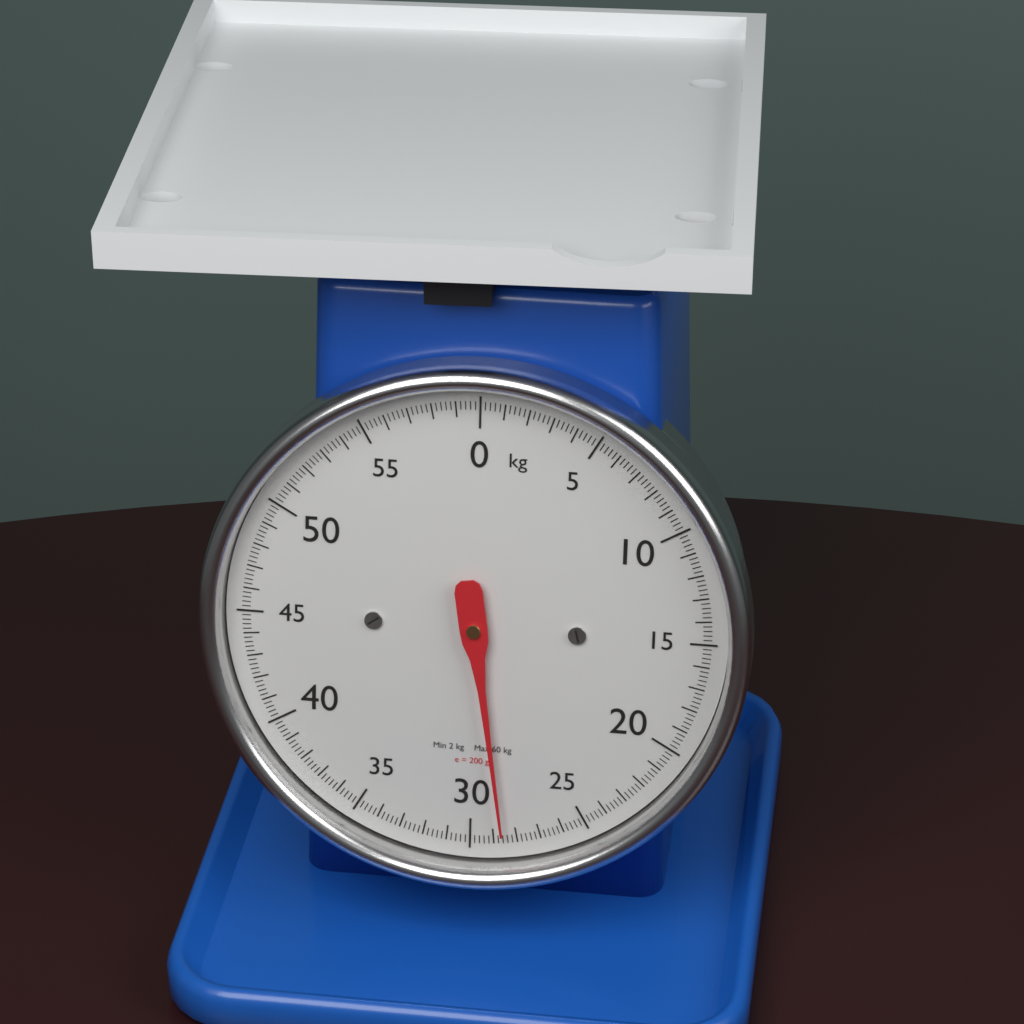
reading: 28.6 kg
